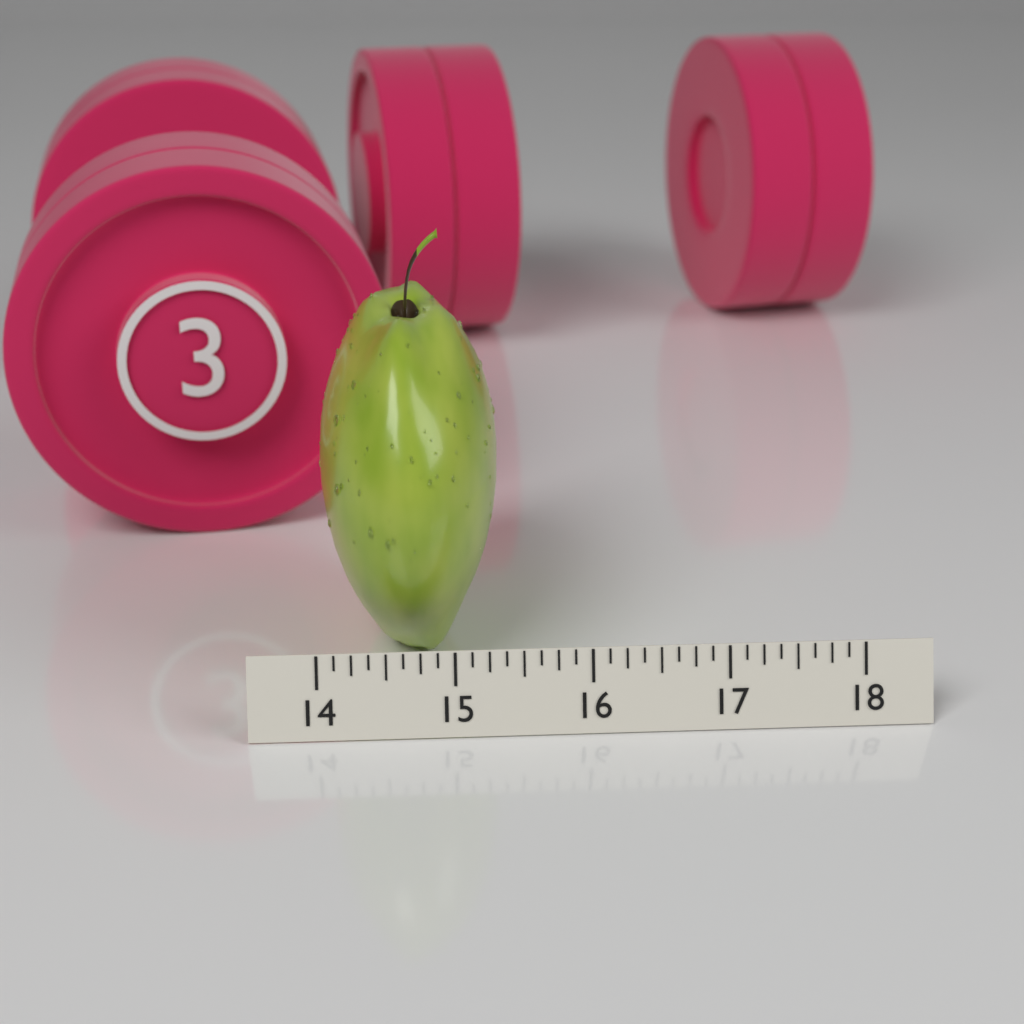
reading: 15.375 (no unit)
